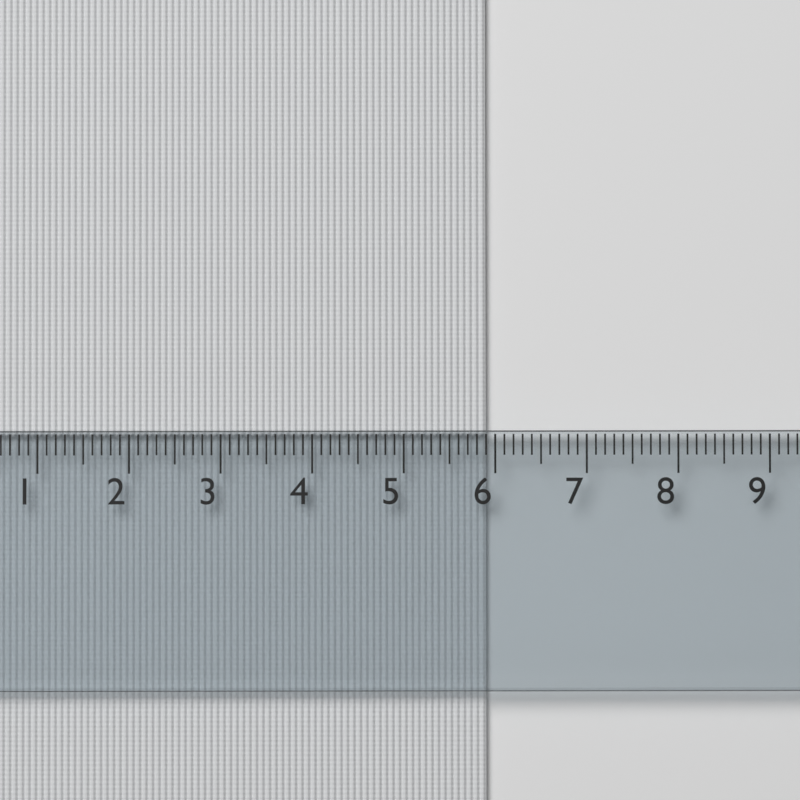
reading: 5.9 cm
